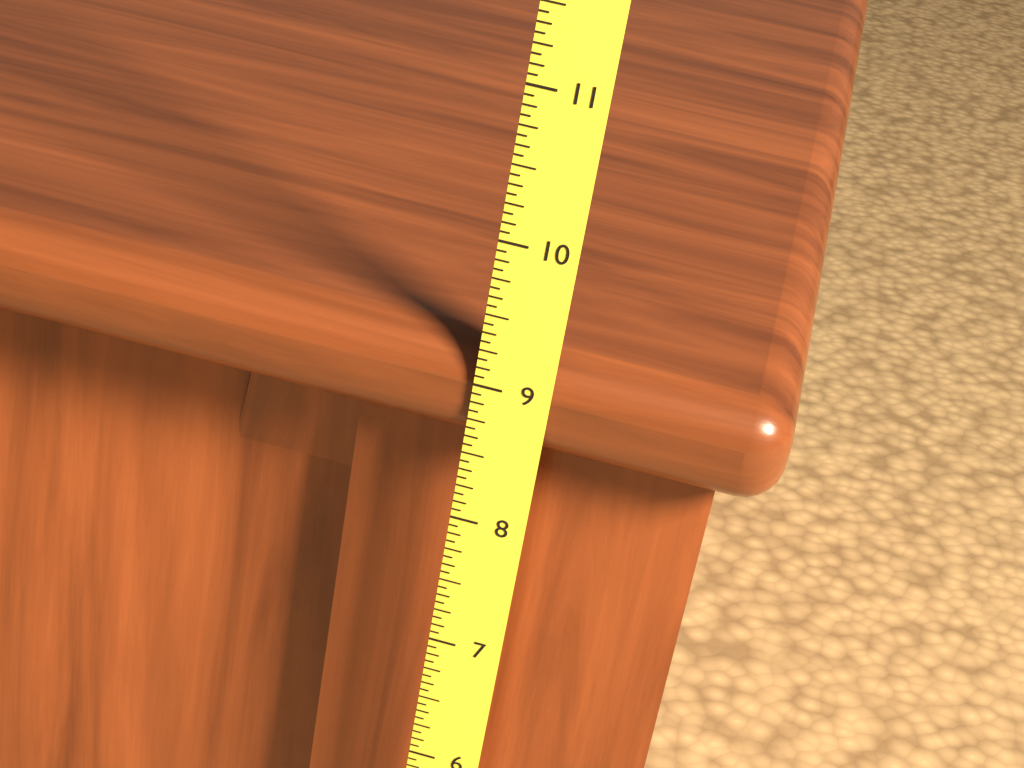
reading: 9.2500 (no unit)
